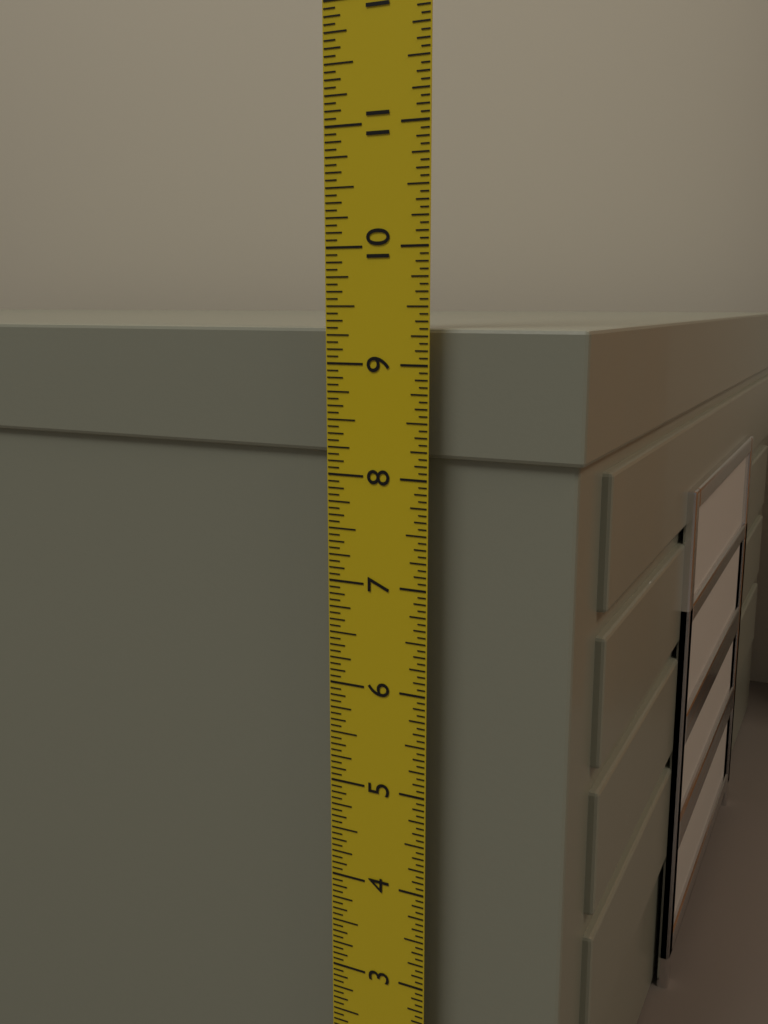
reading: 9.3125 in
